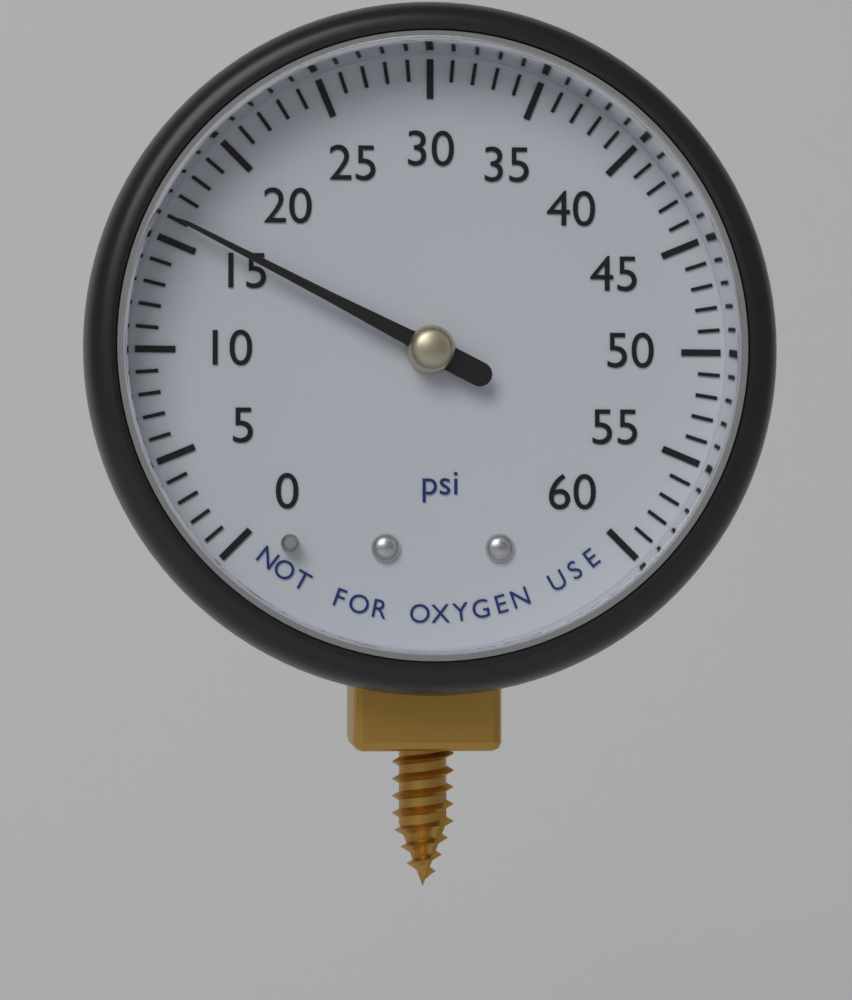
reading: 16 psi
